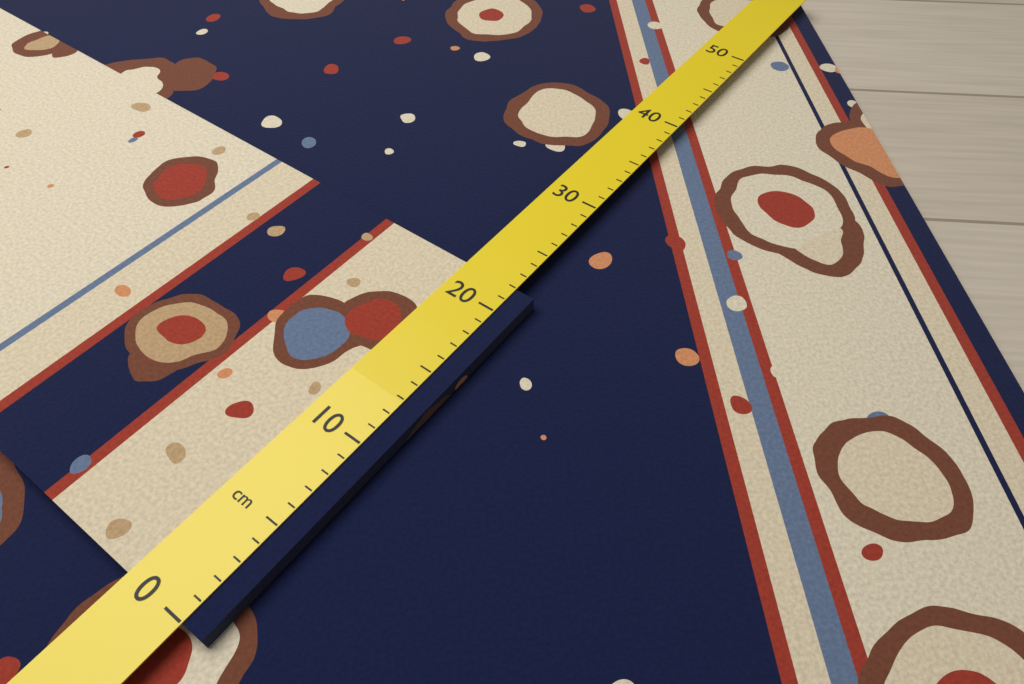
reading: 22 cm
